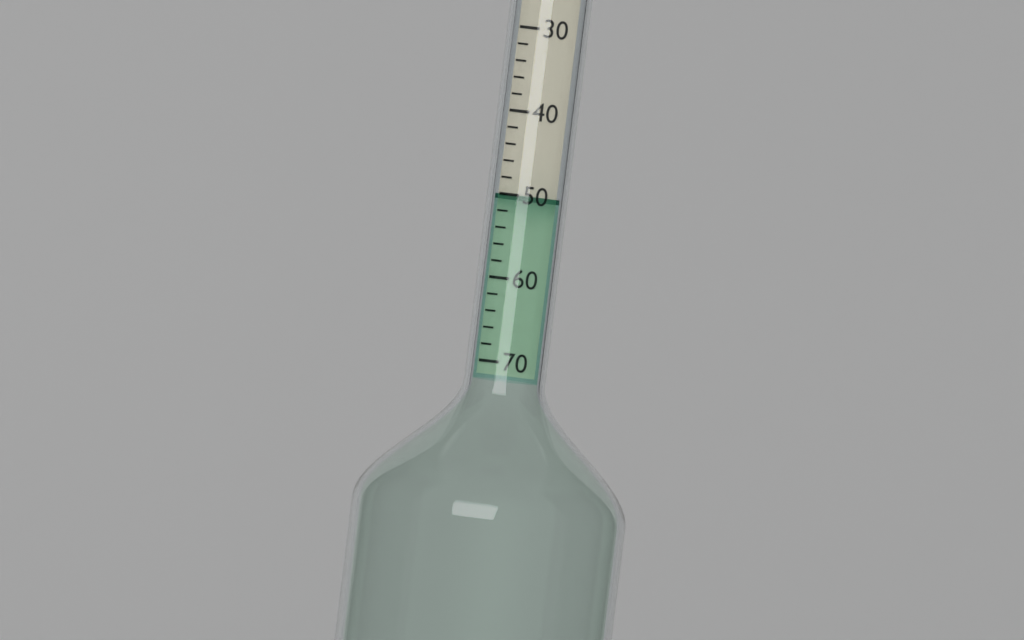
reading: 50 (no unit)
